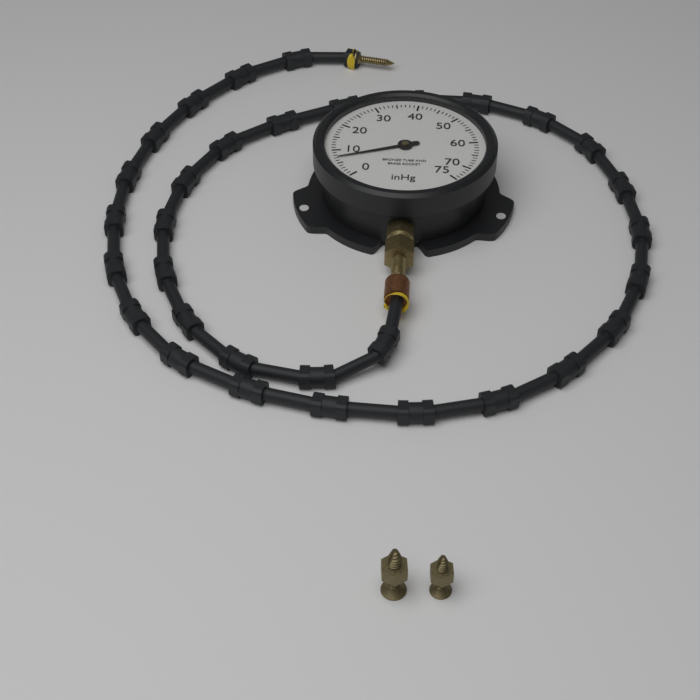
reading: 7 inHg
